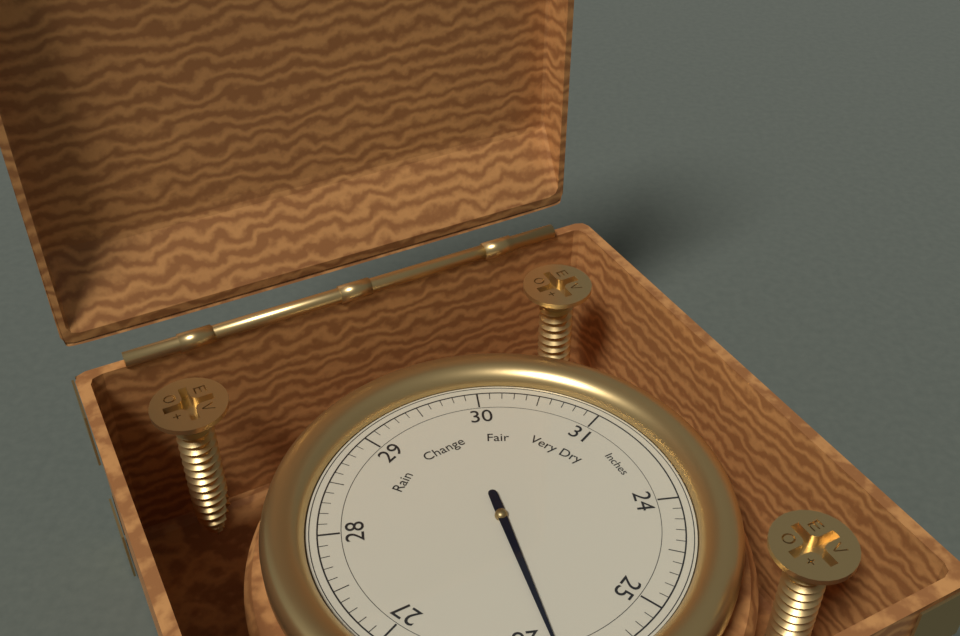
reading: 25.8 Inches
